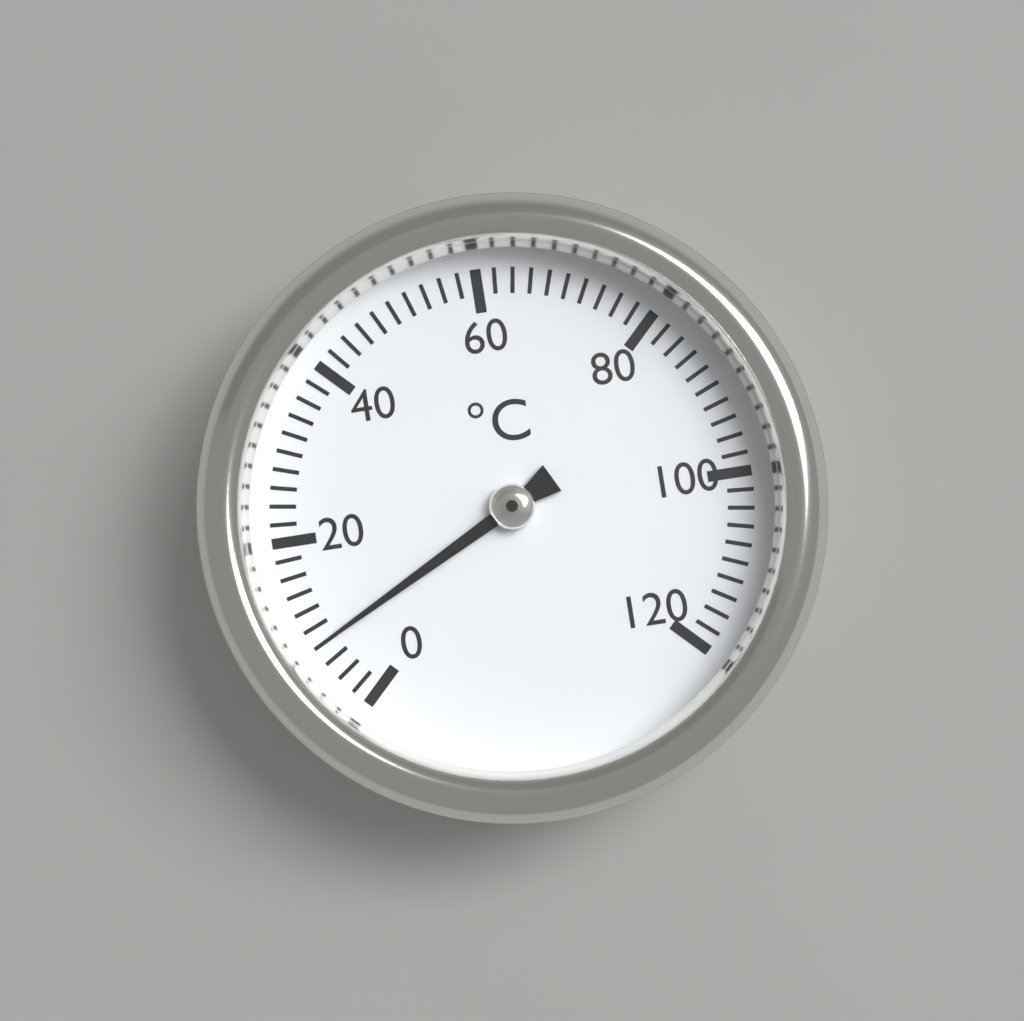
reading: 8 °C
